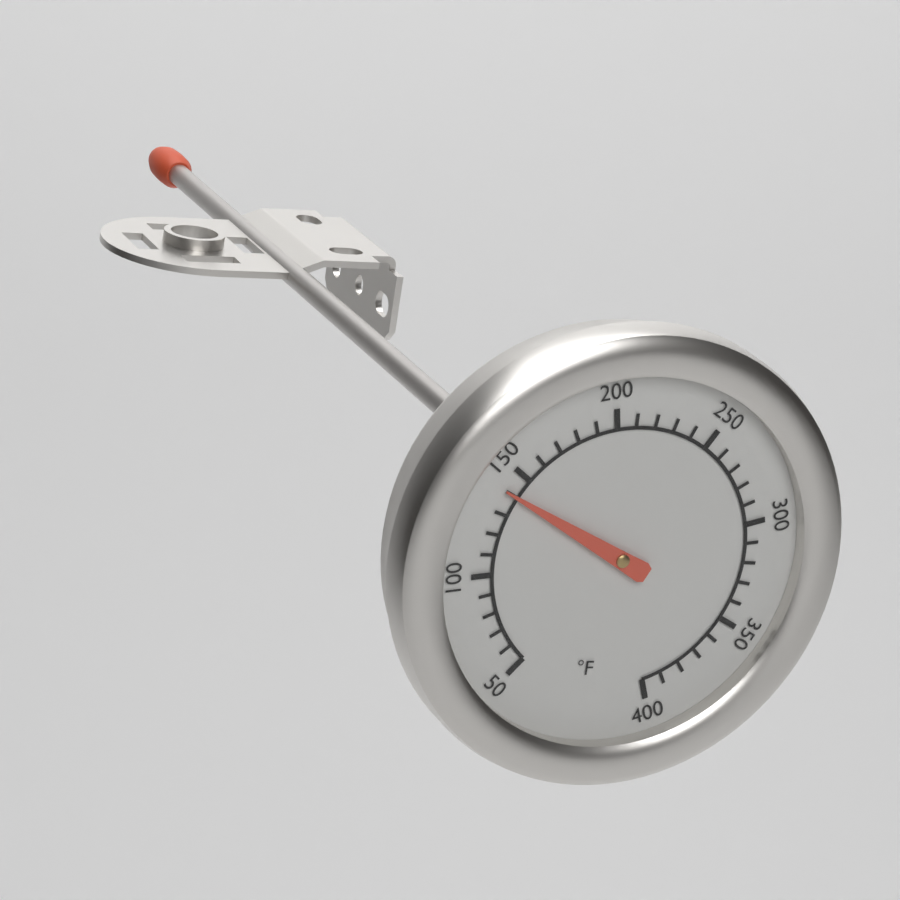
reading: 140 °F
